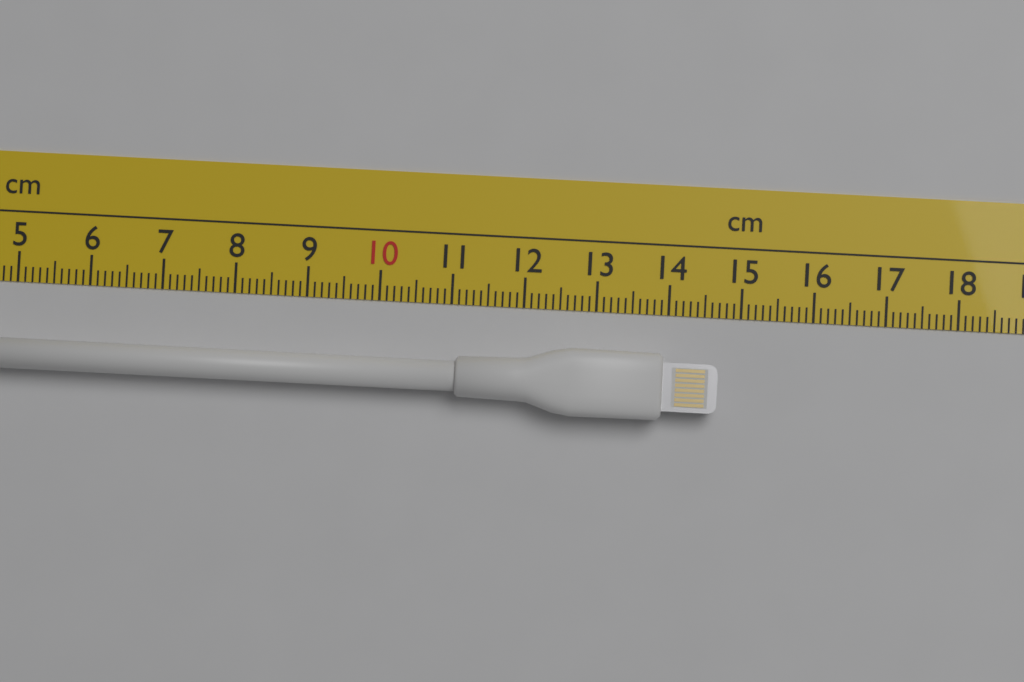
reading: 14.7 cm
